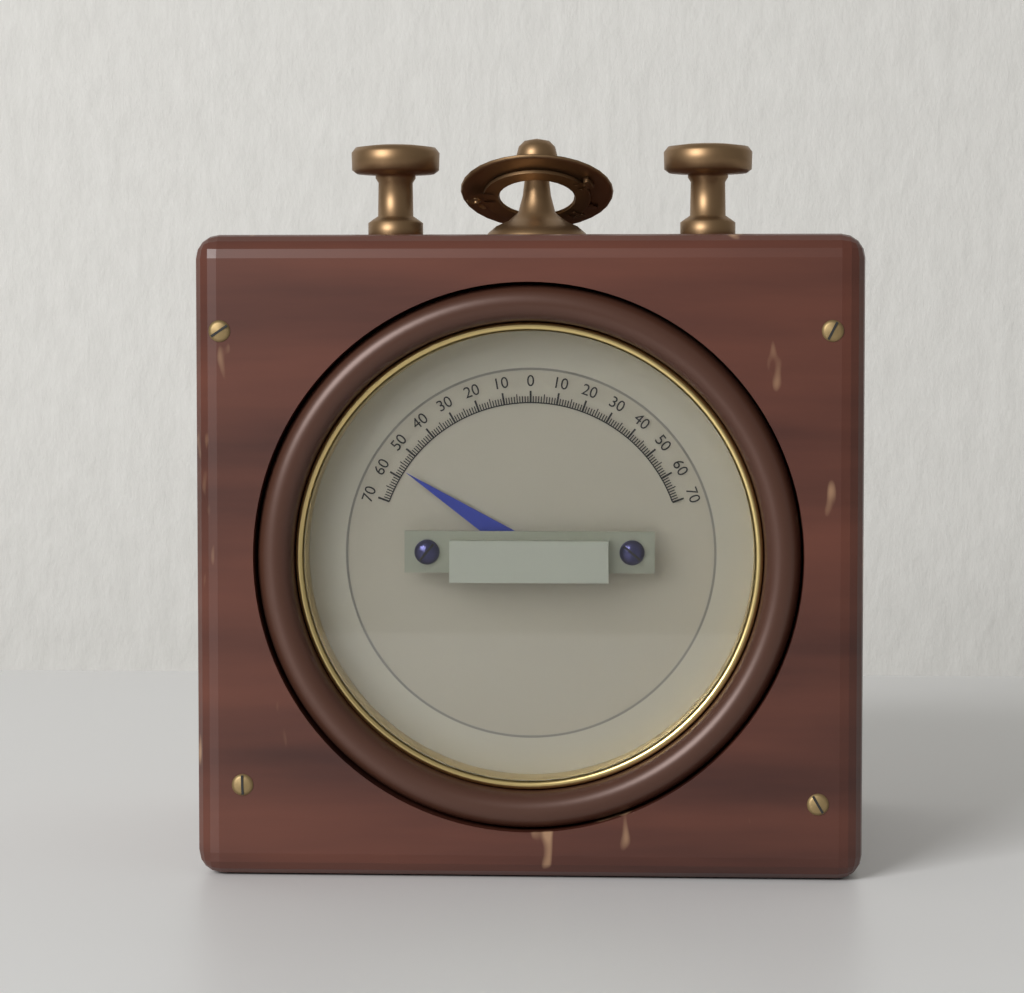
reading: -57 (no unit)
